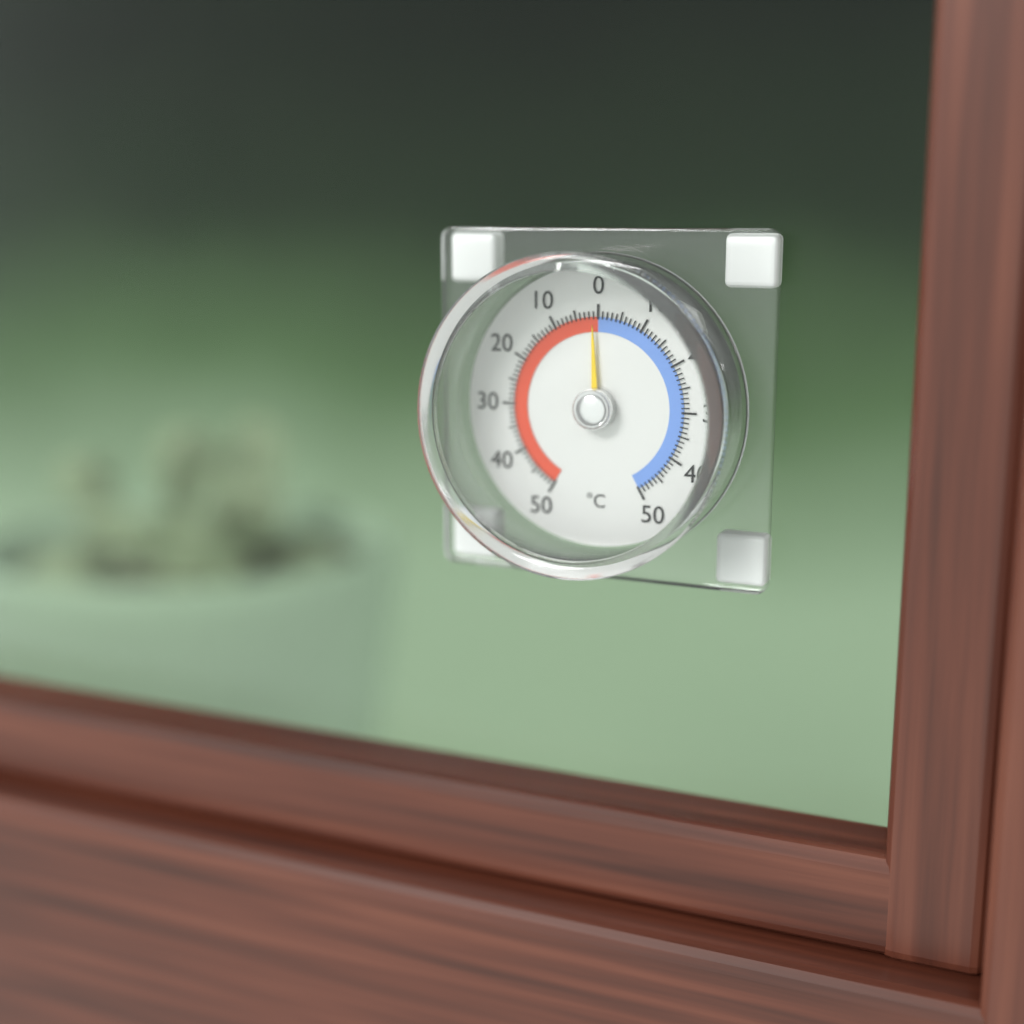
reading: 1 °C
